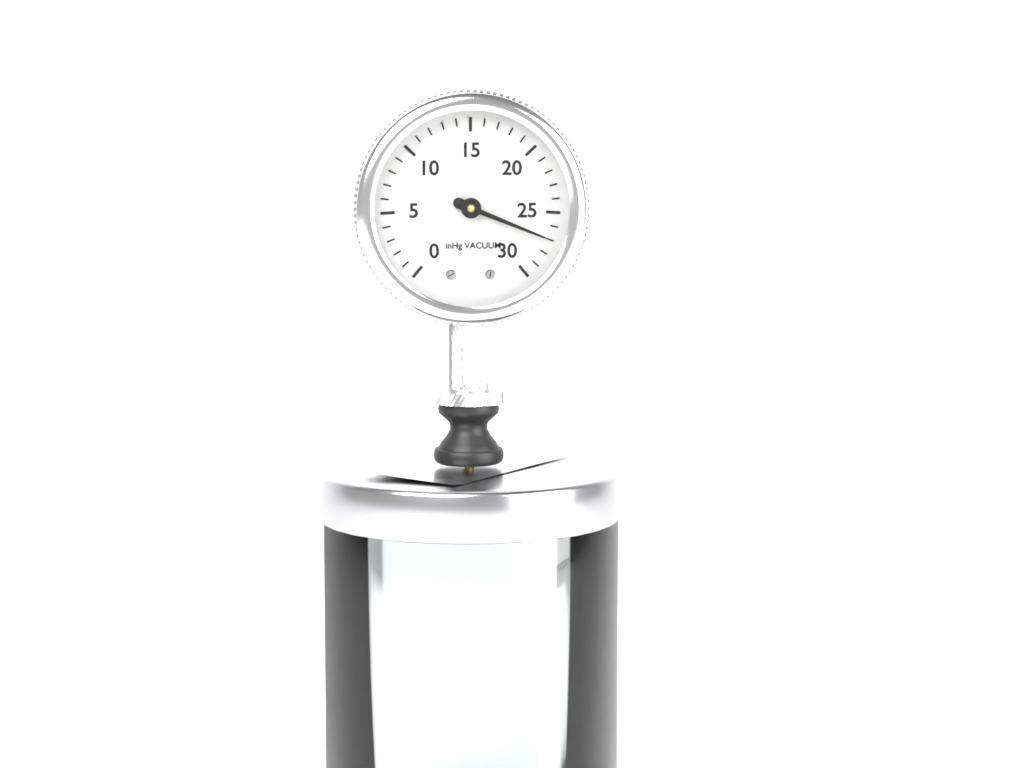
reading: 27 inHg
